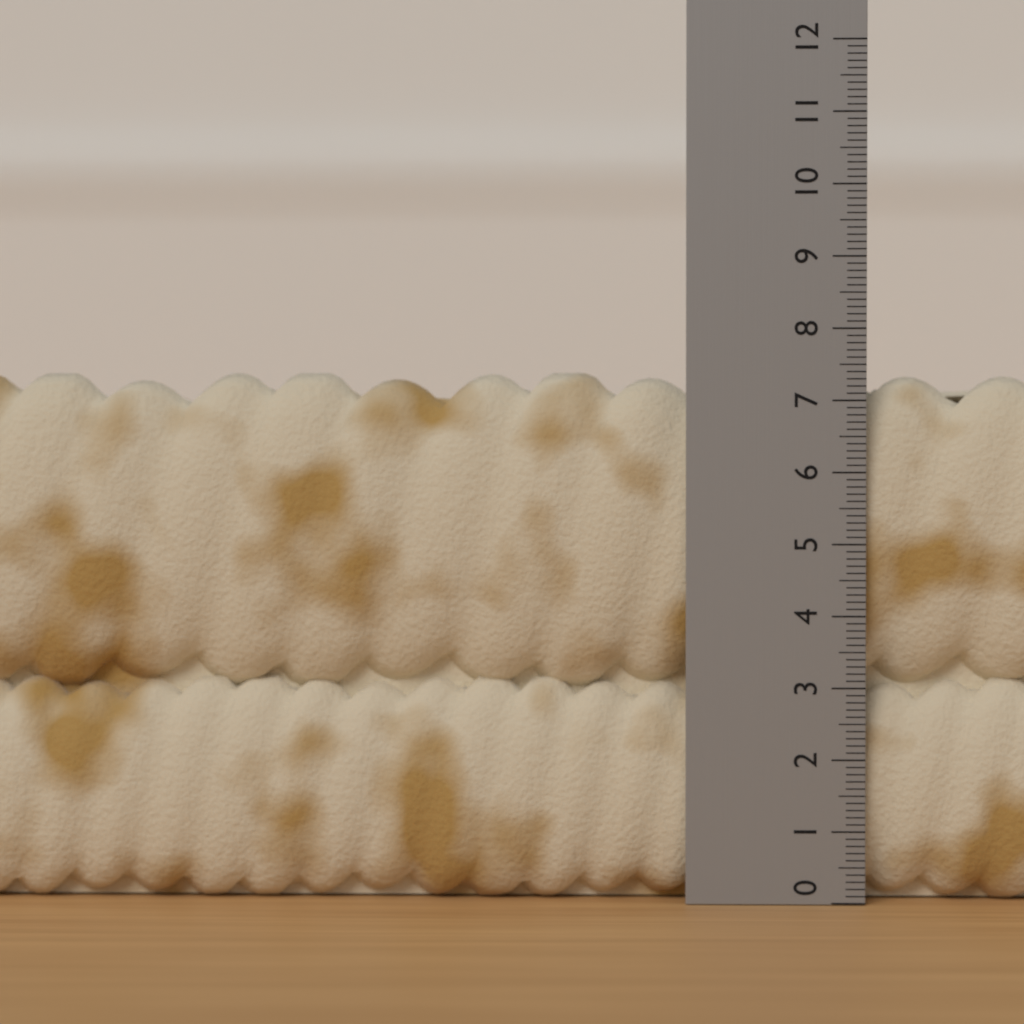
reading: 7.4 (no unit)
